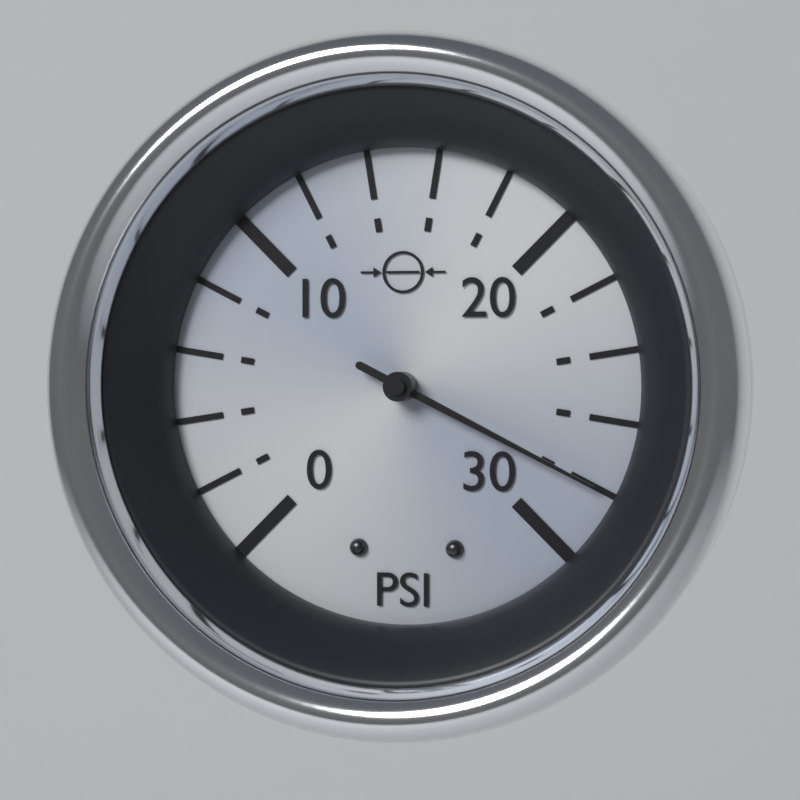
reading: 28 psi
